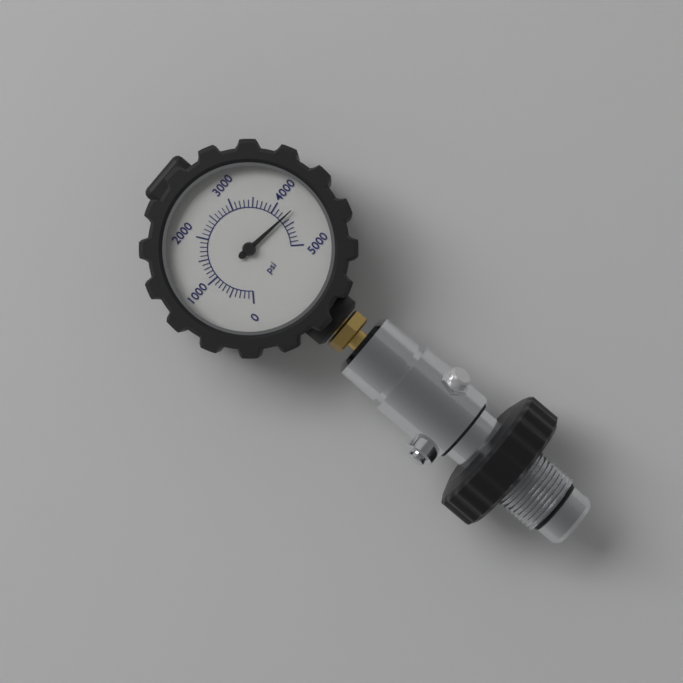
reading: 4300 psi
